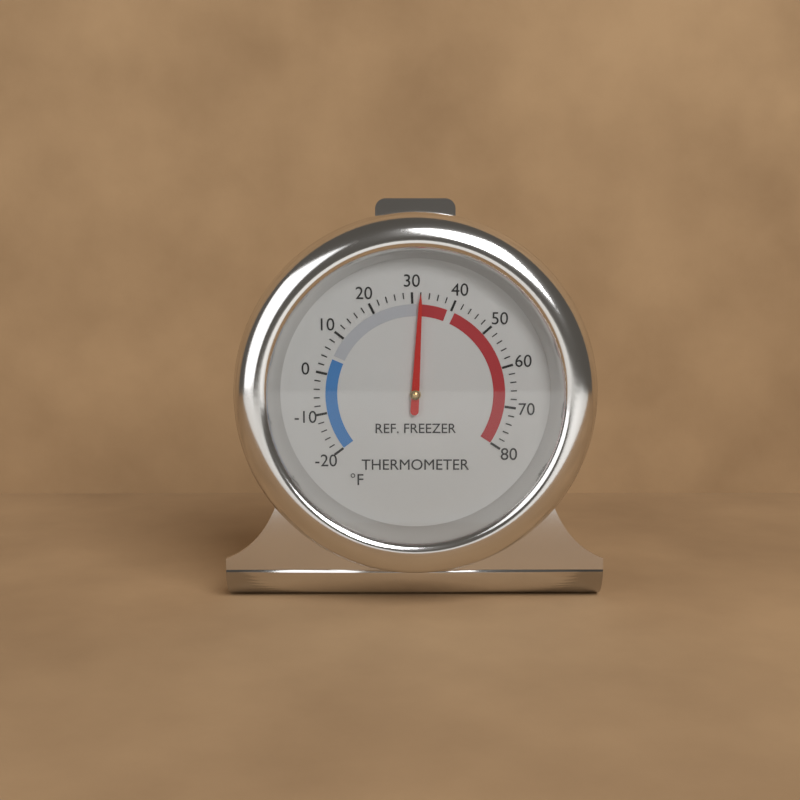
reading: 32 °F
